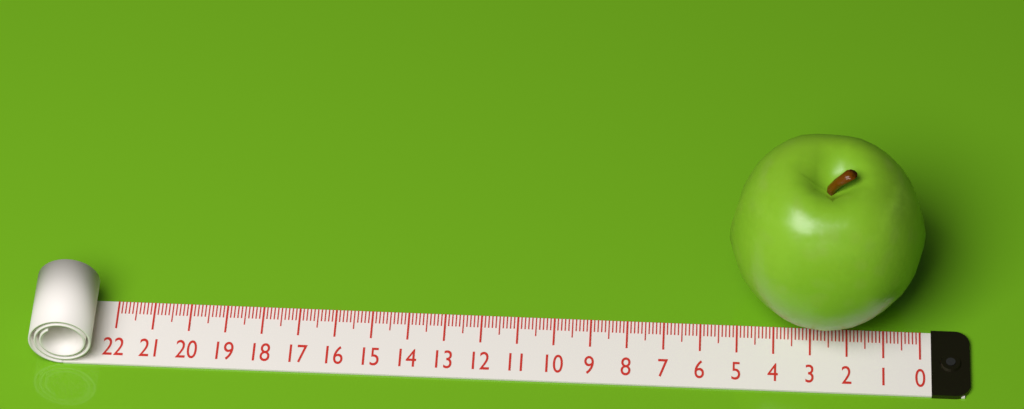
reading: 5.3 (no unit)
